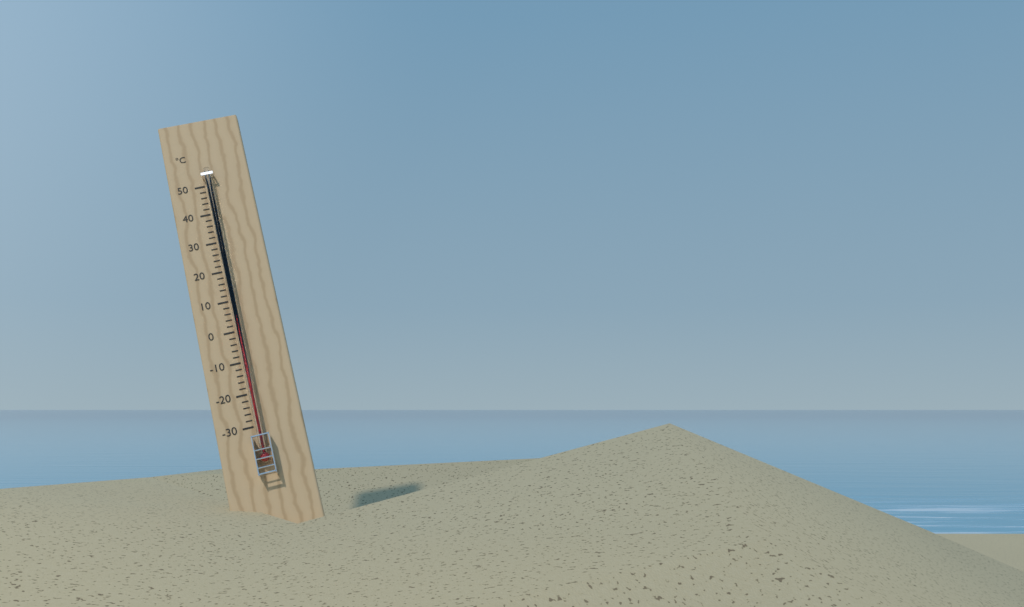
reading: 16 °C
